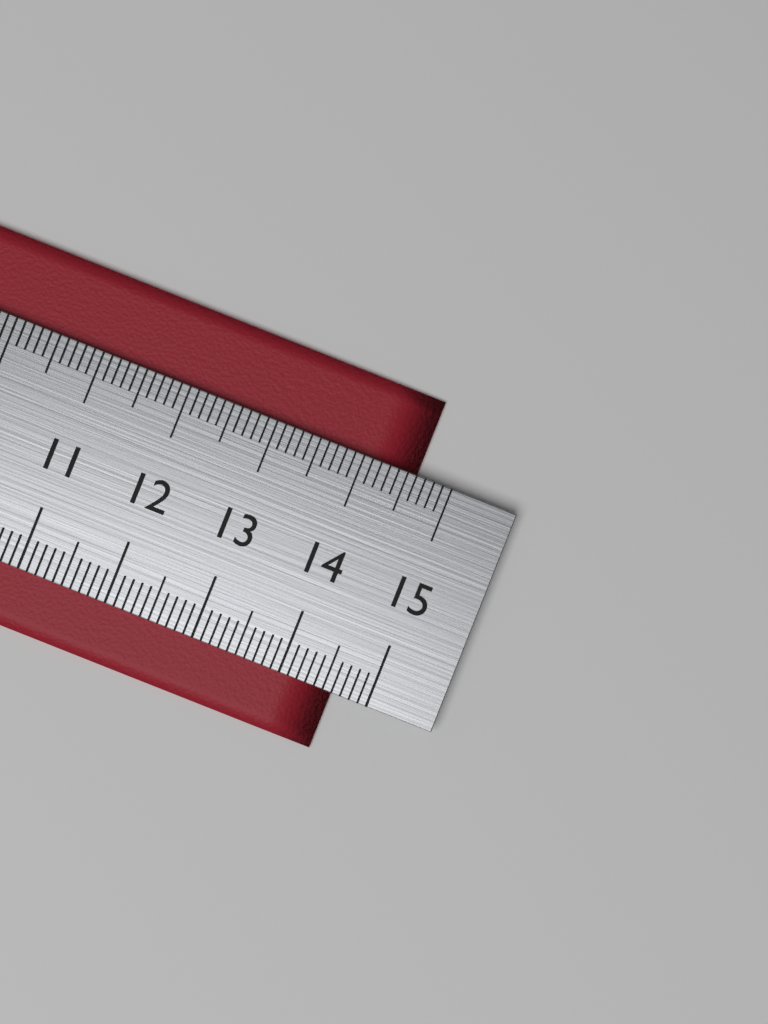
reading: 14.6 cm
